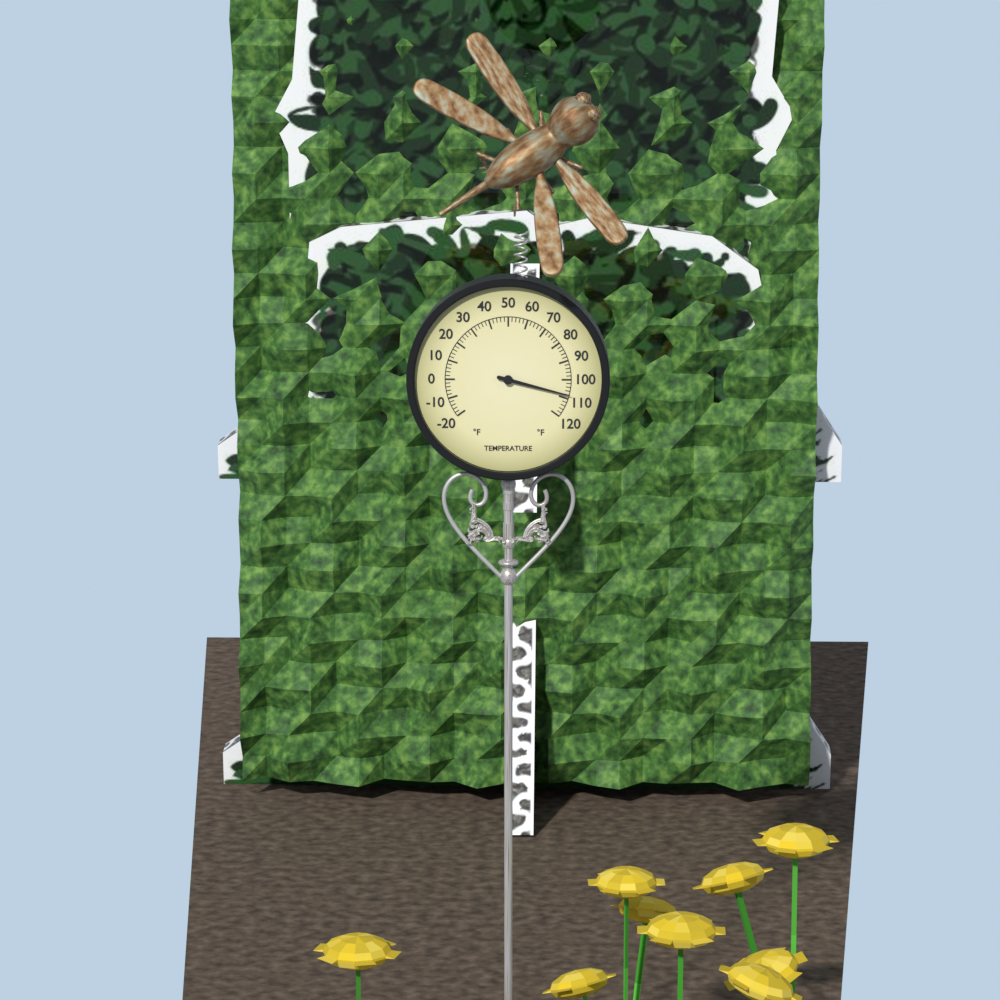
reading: 108 °F
